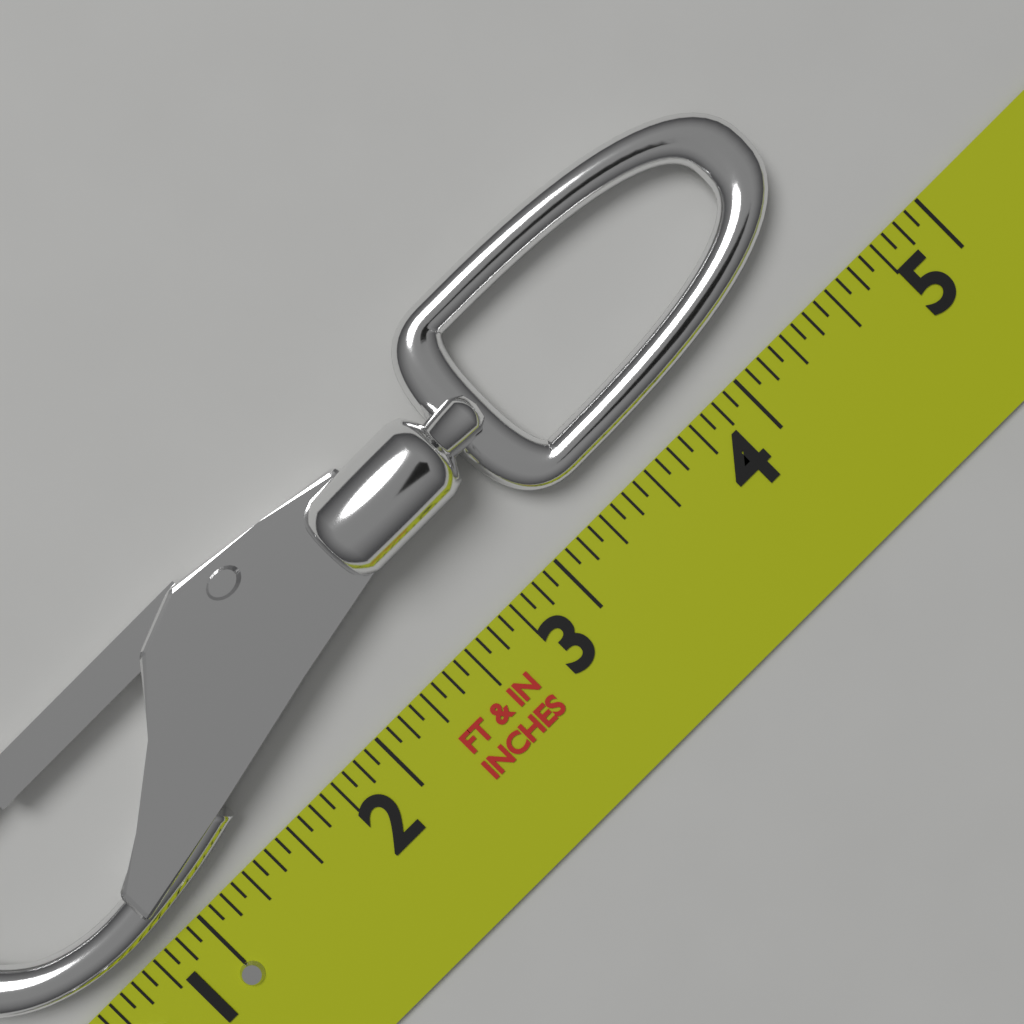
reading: 4.6875 in
